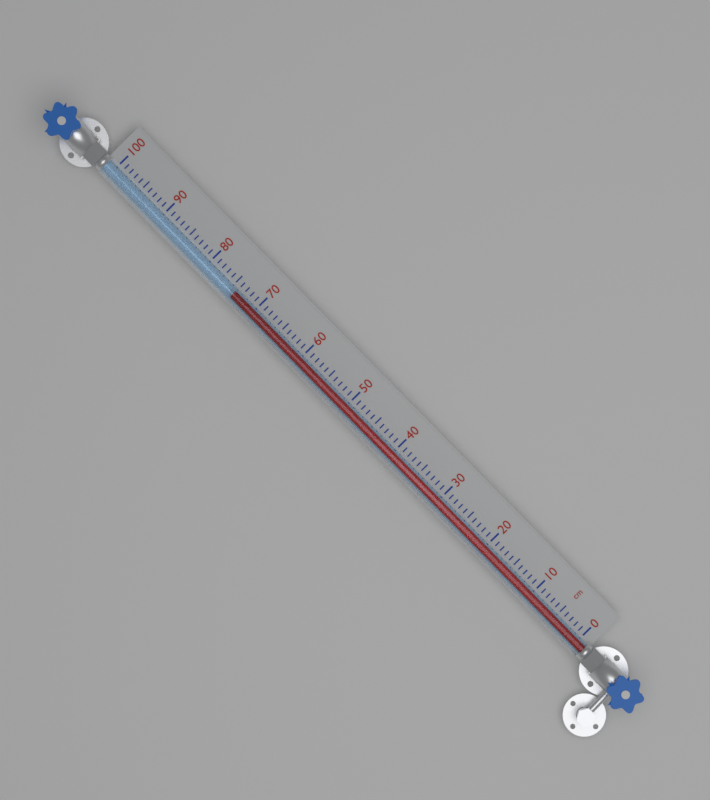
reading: 74 cm
